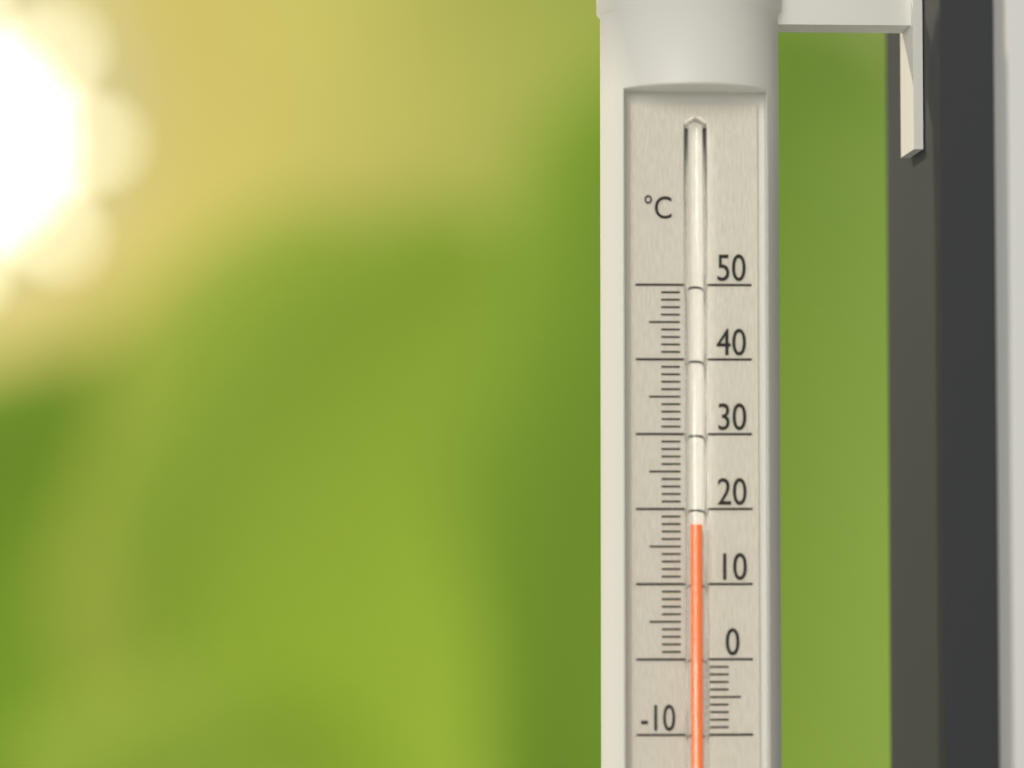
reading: 18 °C
